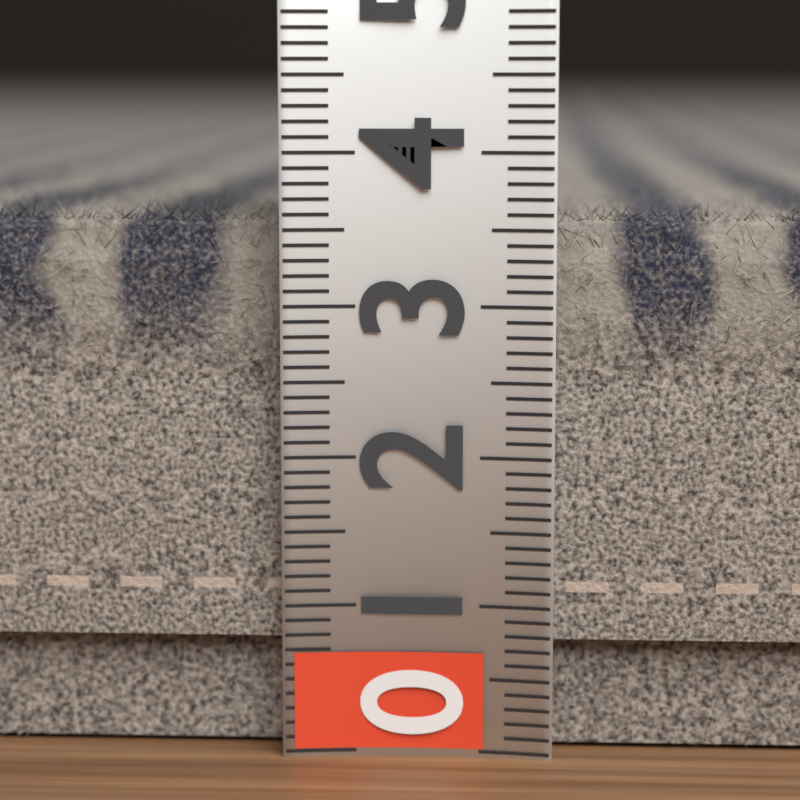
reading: 3.7 (no unit)
